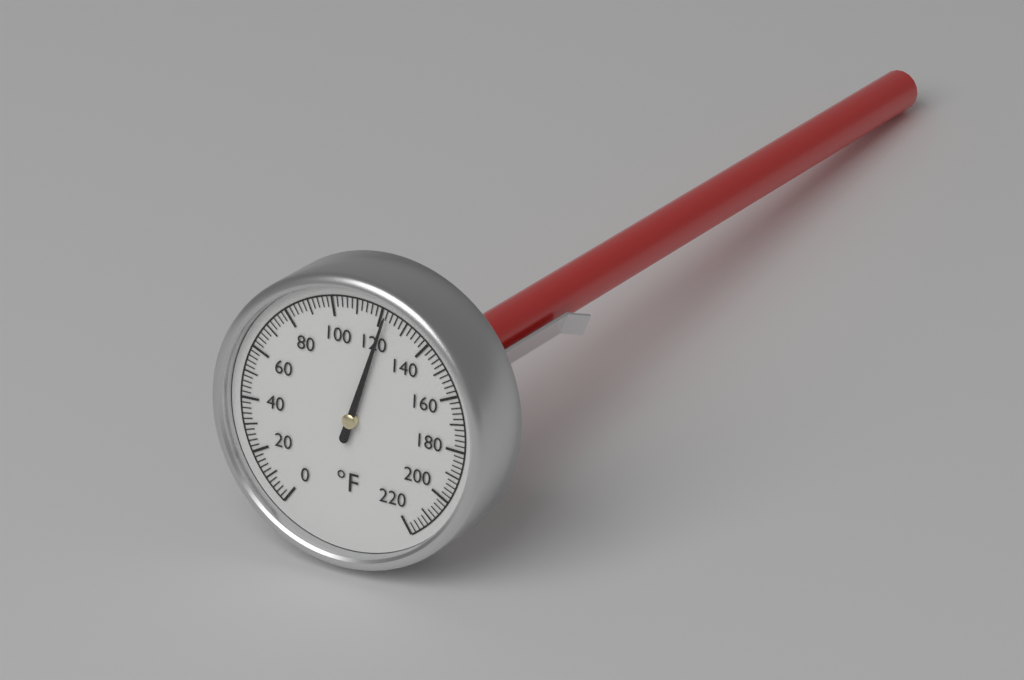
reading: 122 °F
